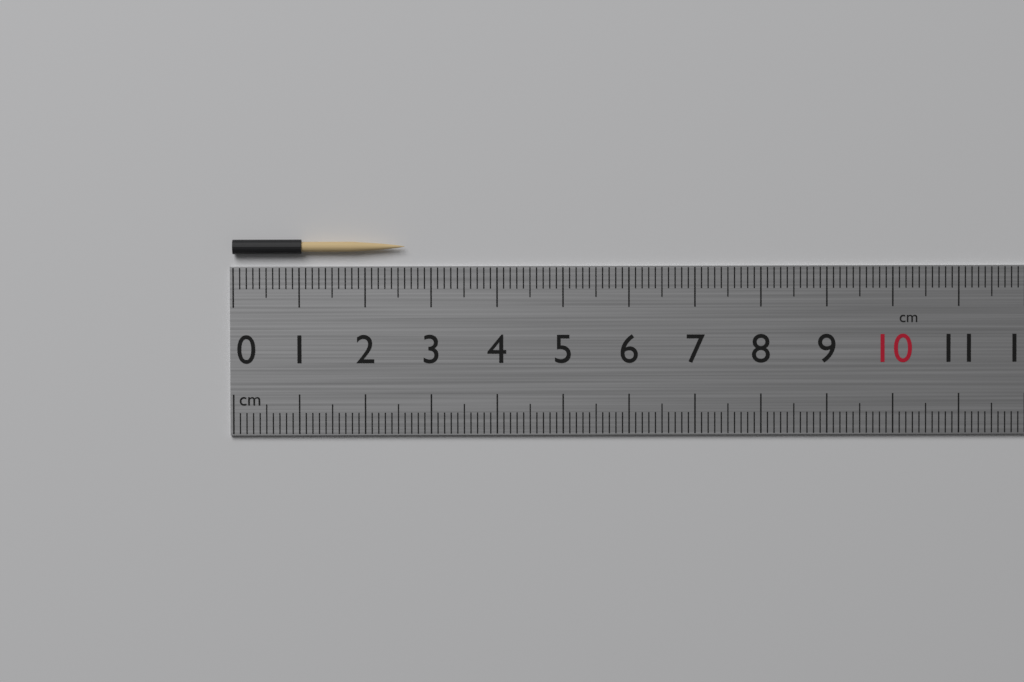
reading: 2.6 cm
